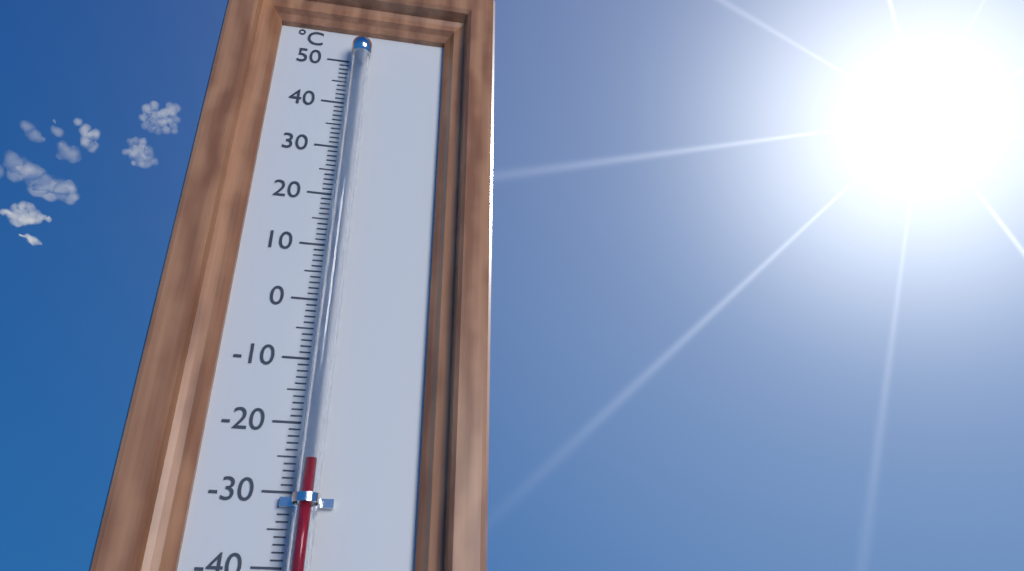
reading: -26 °C
